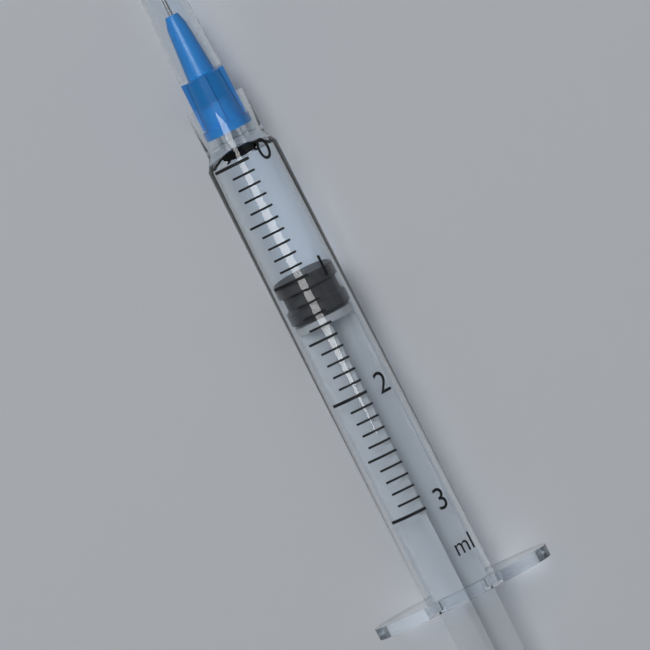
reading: 1.0 ml
